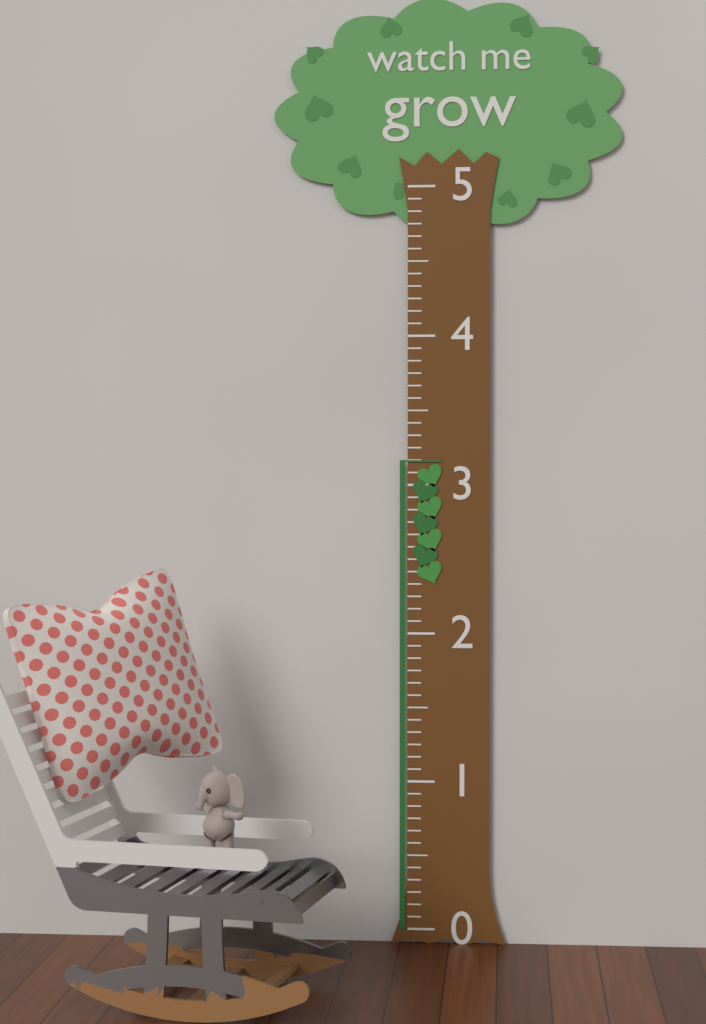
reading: 3.166667 (no unit)
